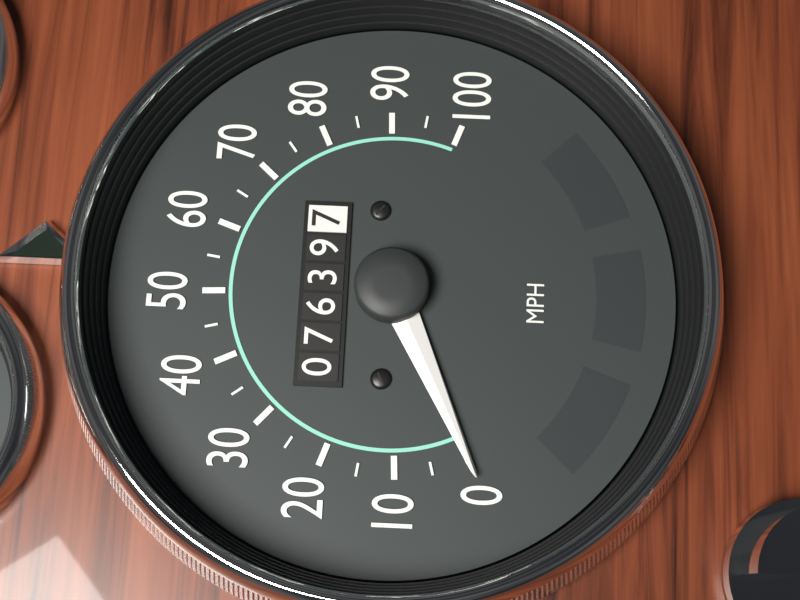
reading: 0 MPH
